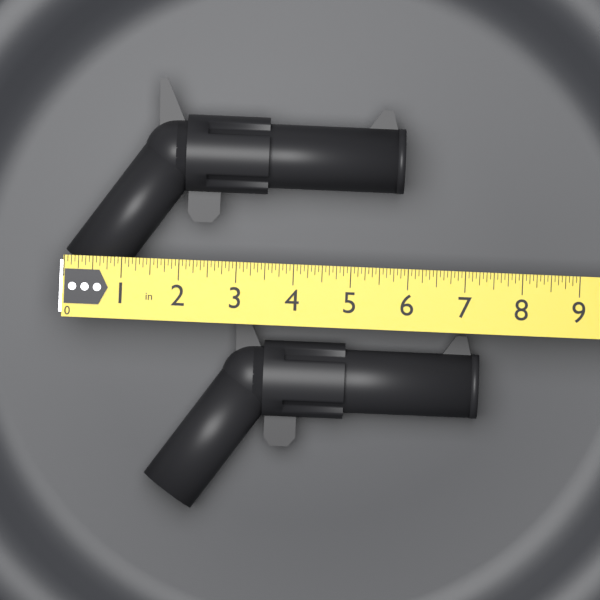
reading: 5.8750 in
